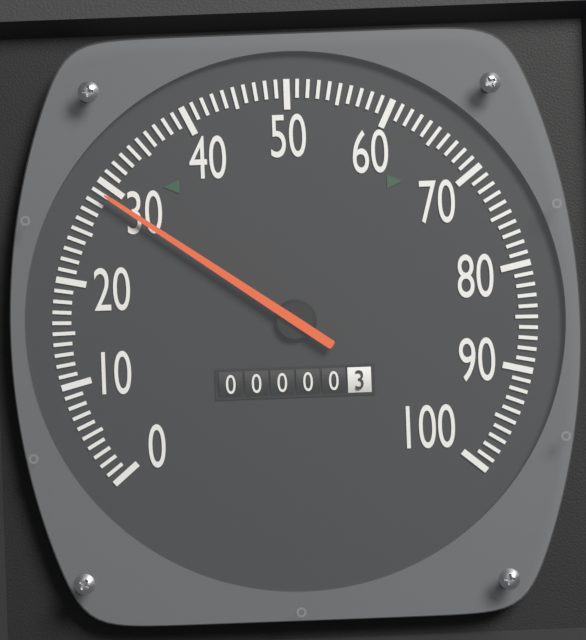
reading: 29 (no unit)
